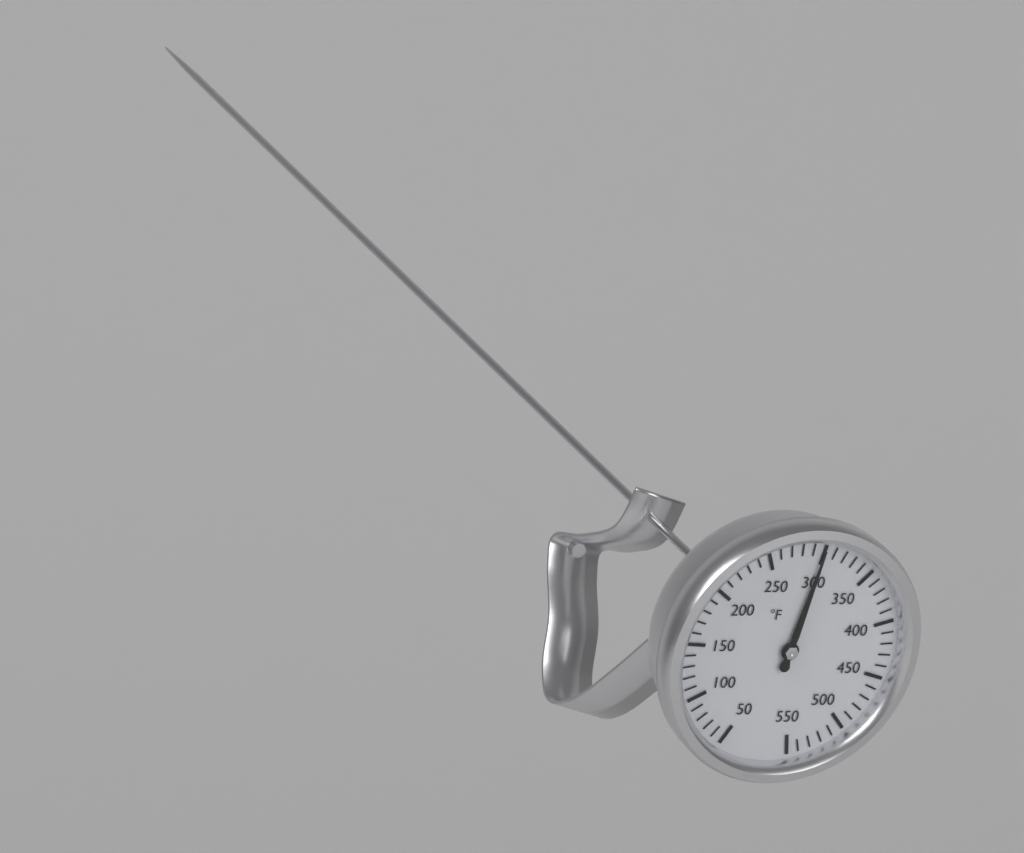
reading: 300 °F
